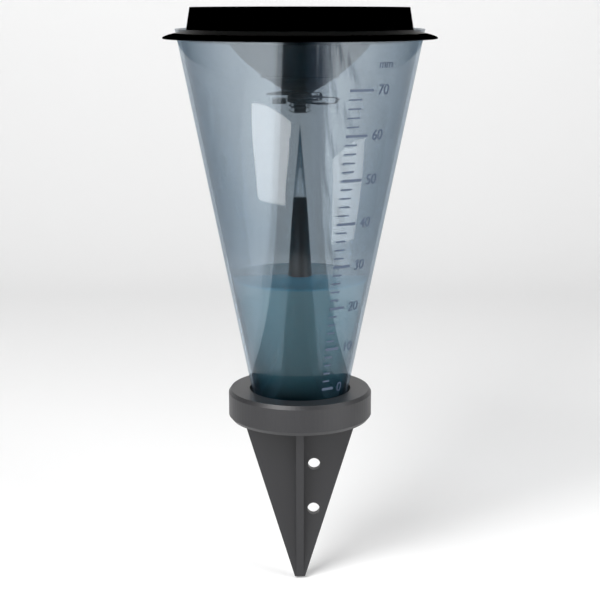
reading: 25 mm
